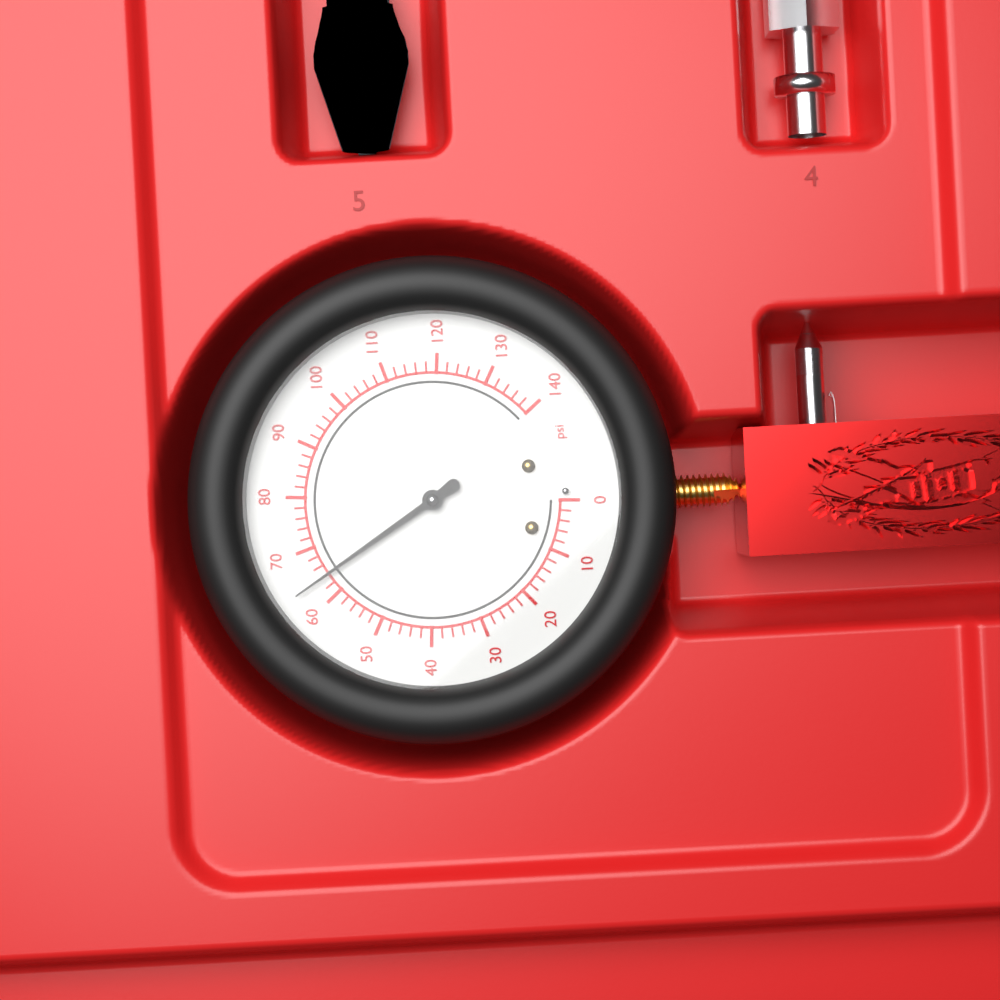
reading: 64 psi
